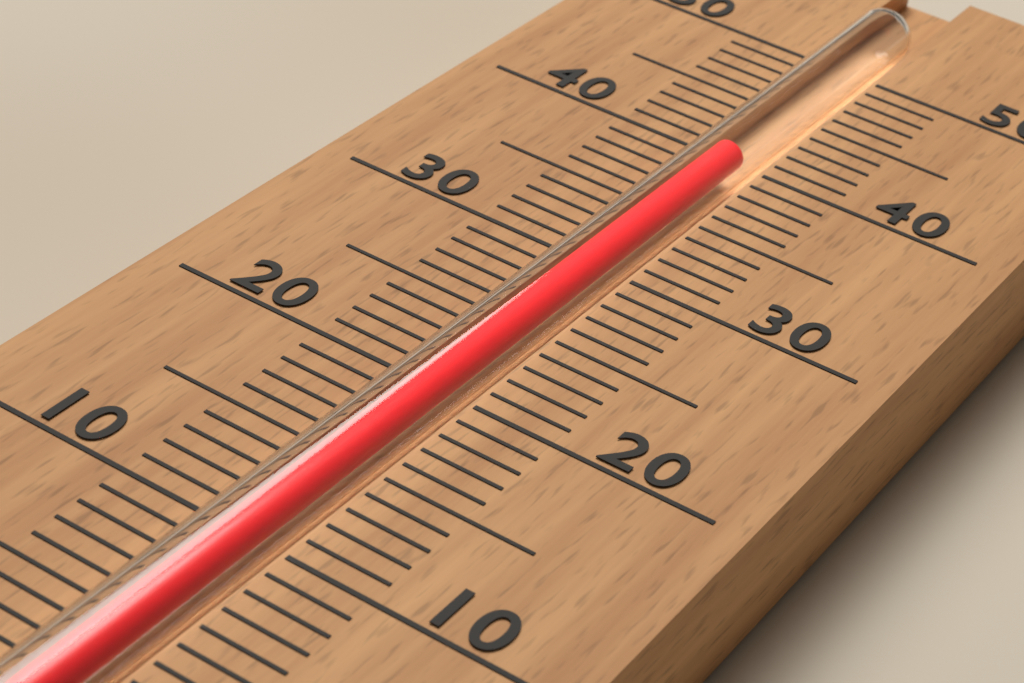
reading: 40 °C
